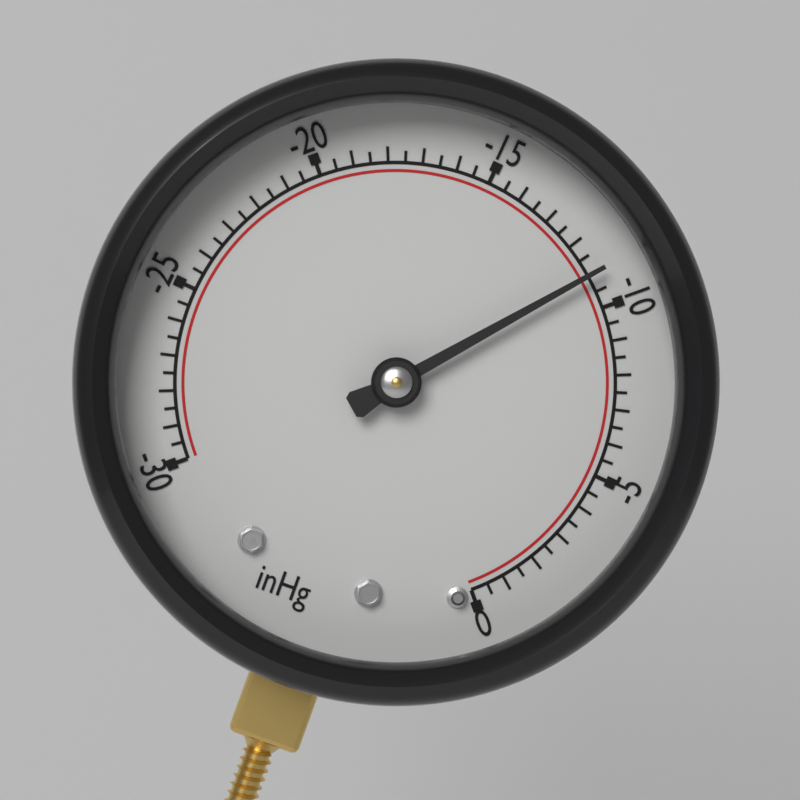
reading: -11.0 inHg
